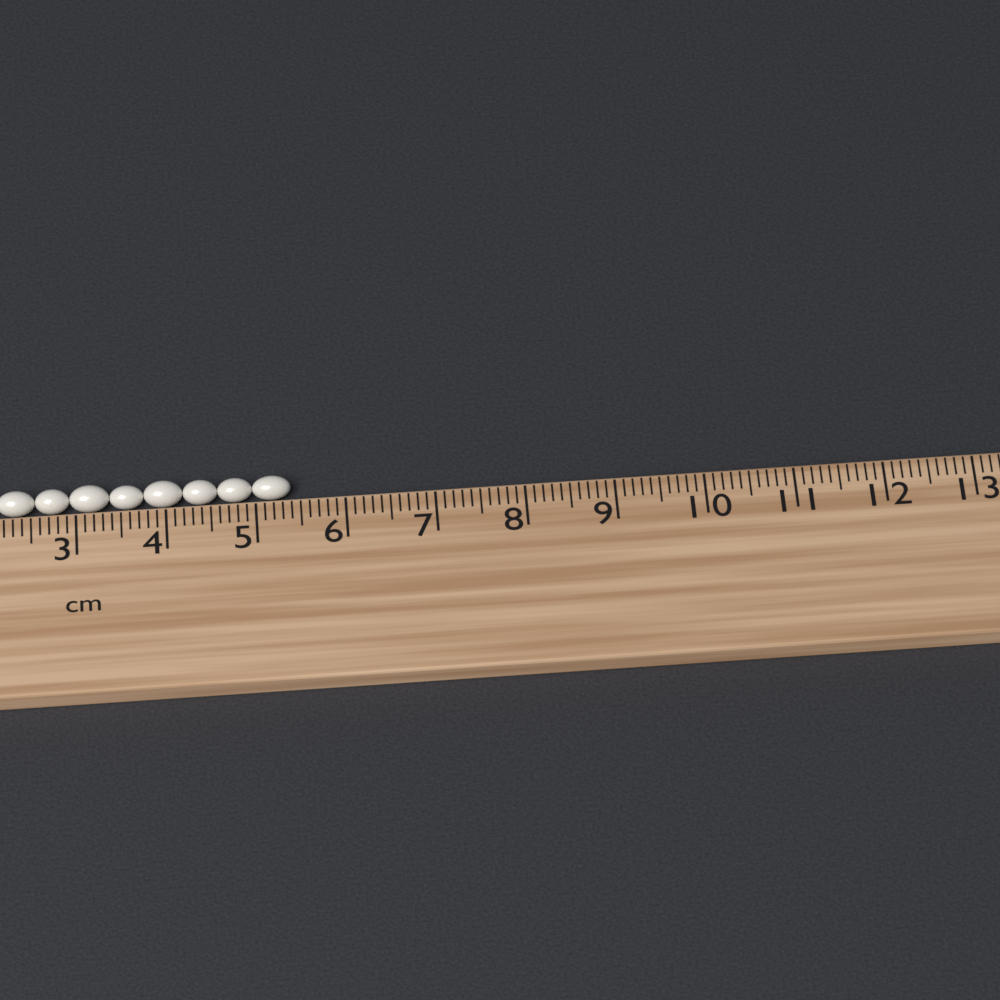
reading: 5.4 cm
